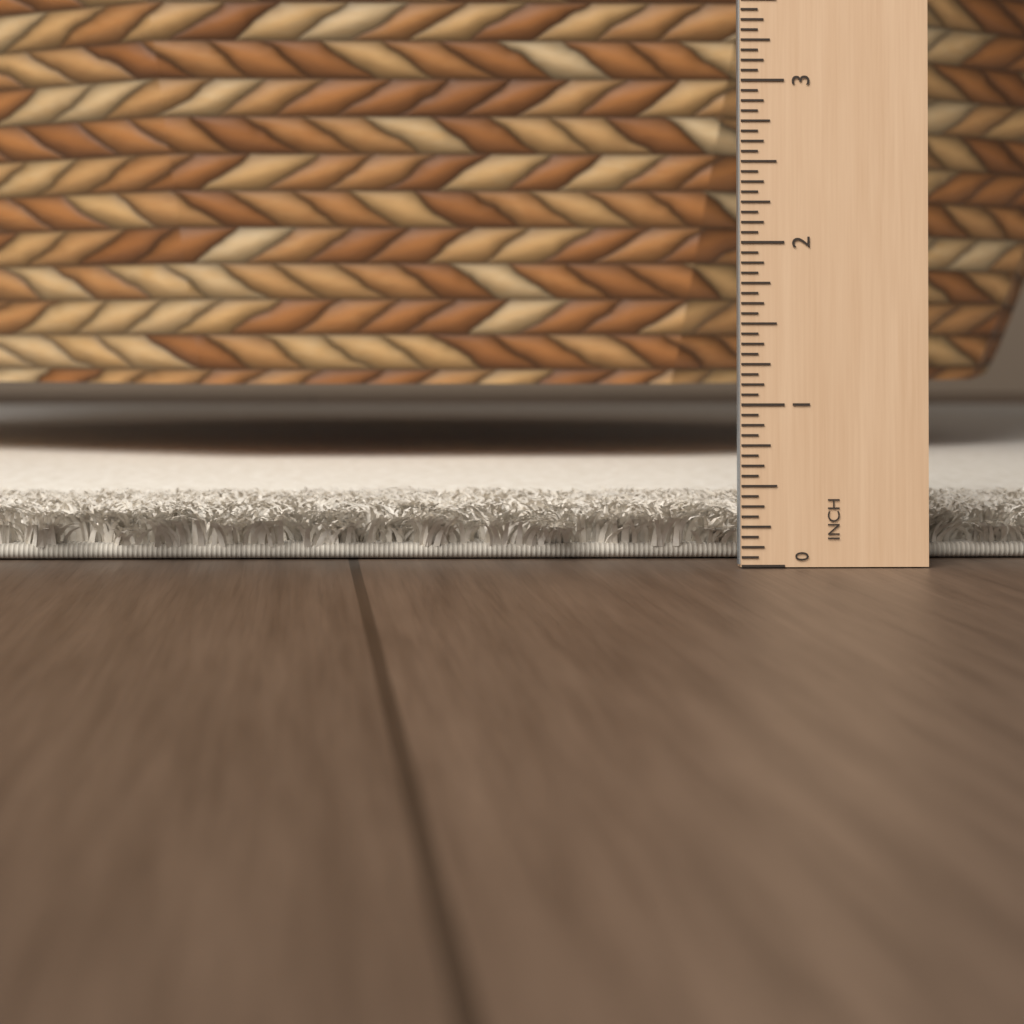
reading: 0.3125 in
